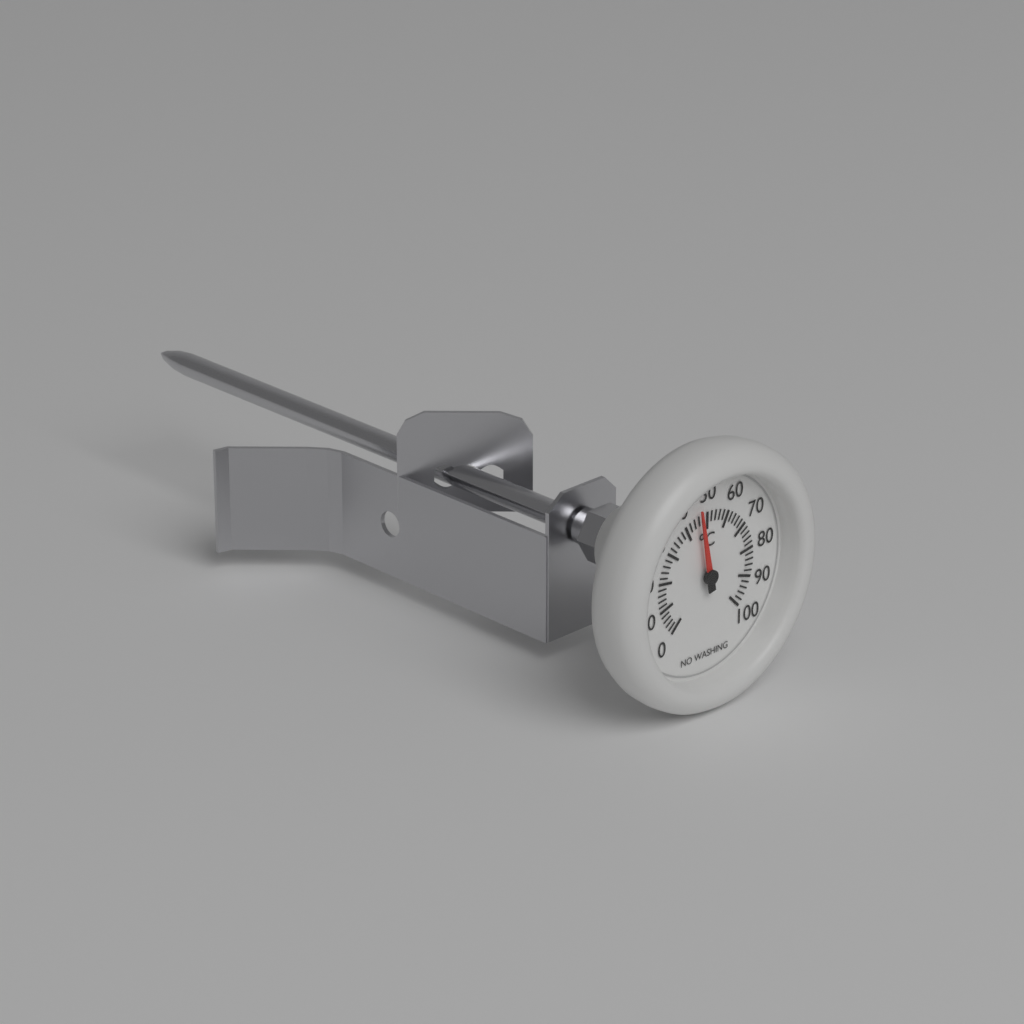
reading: 46 °C
